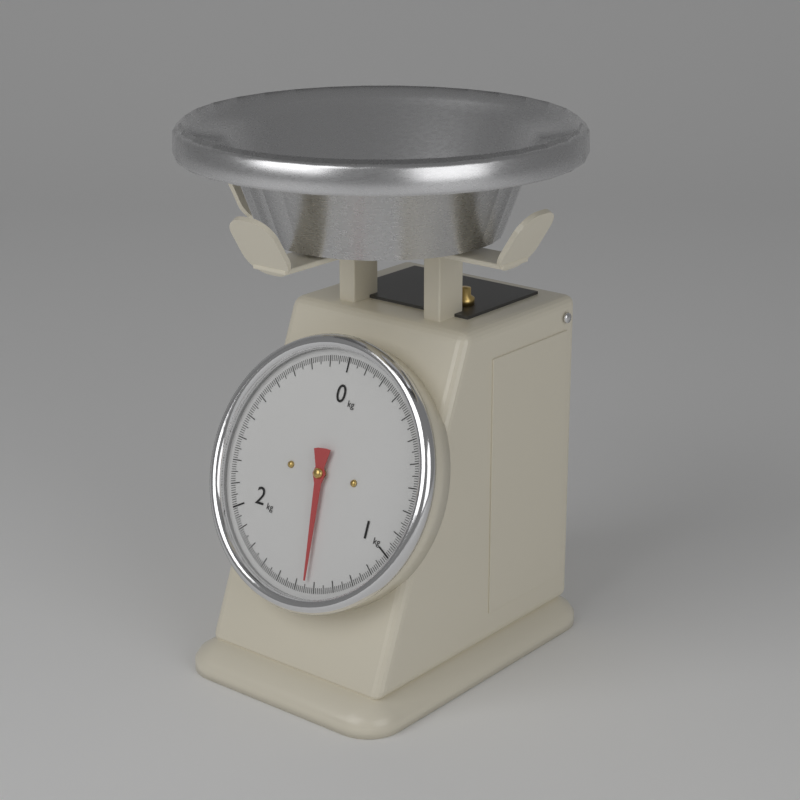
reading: 1.44 kg
